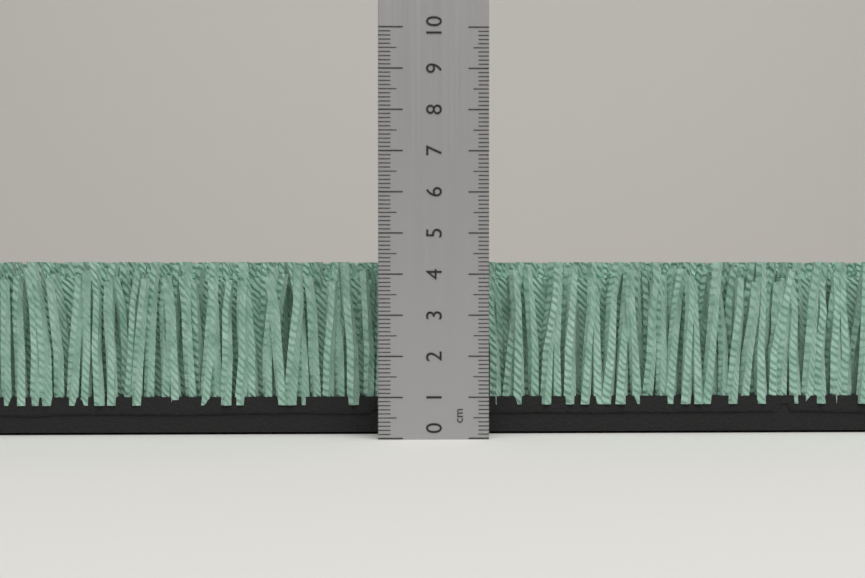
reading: 4.3 cm
